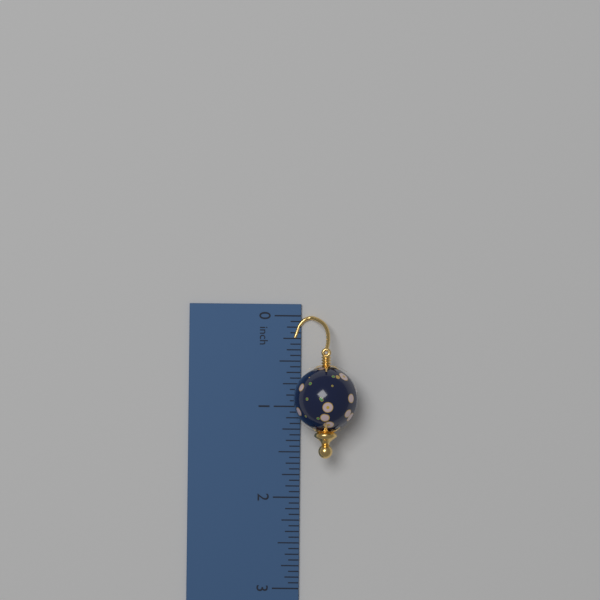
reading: 1.5625 inch
